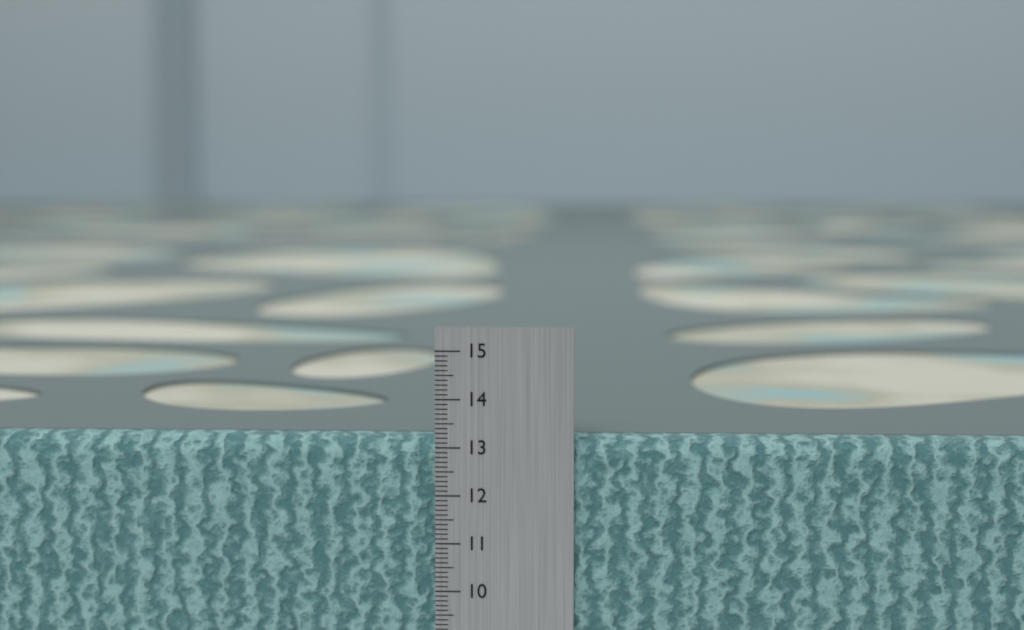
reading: 13.2 cm
